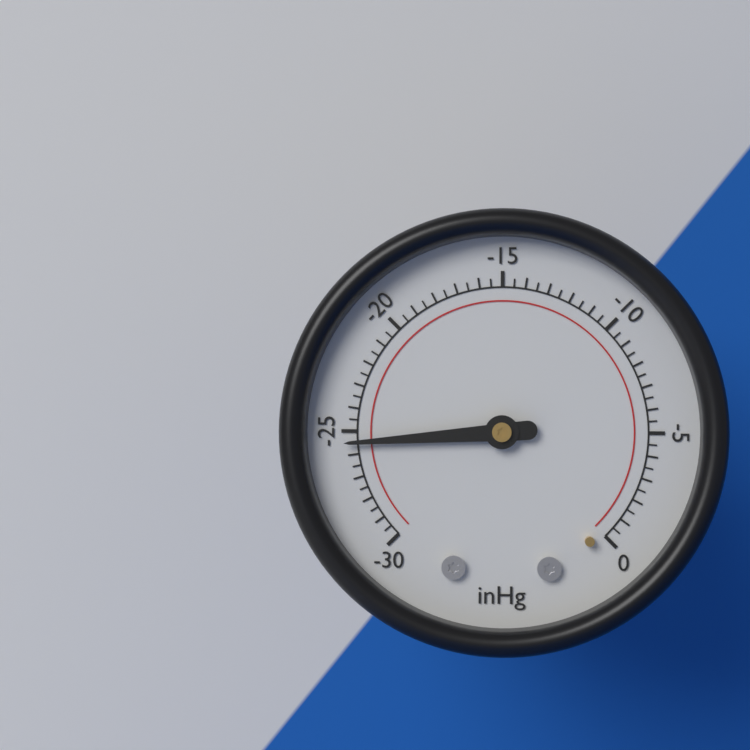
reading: -25.5 inHg
